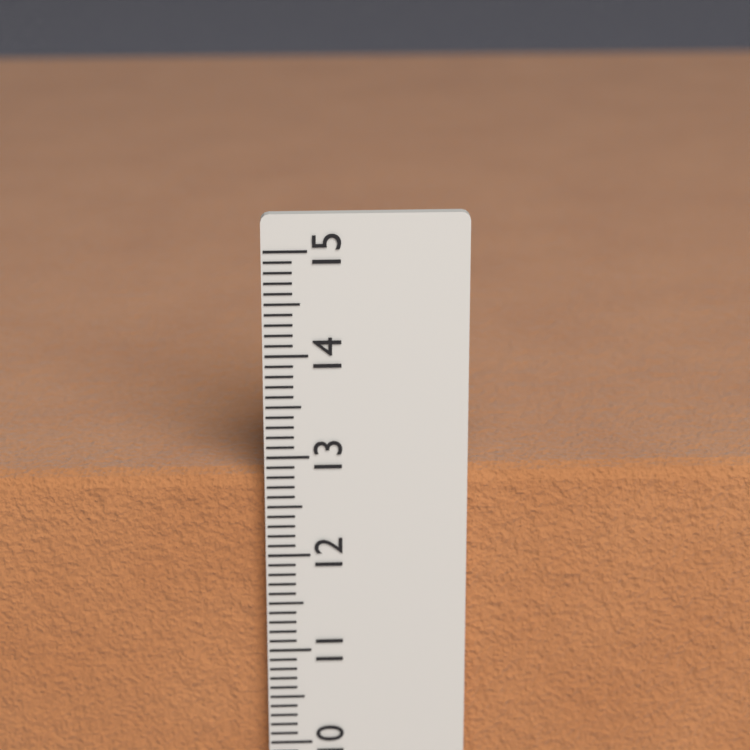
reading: 12.8 cm
